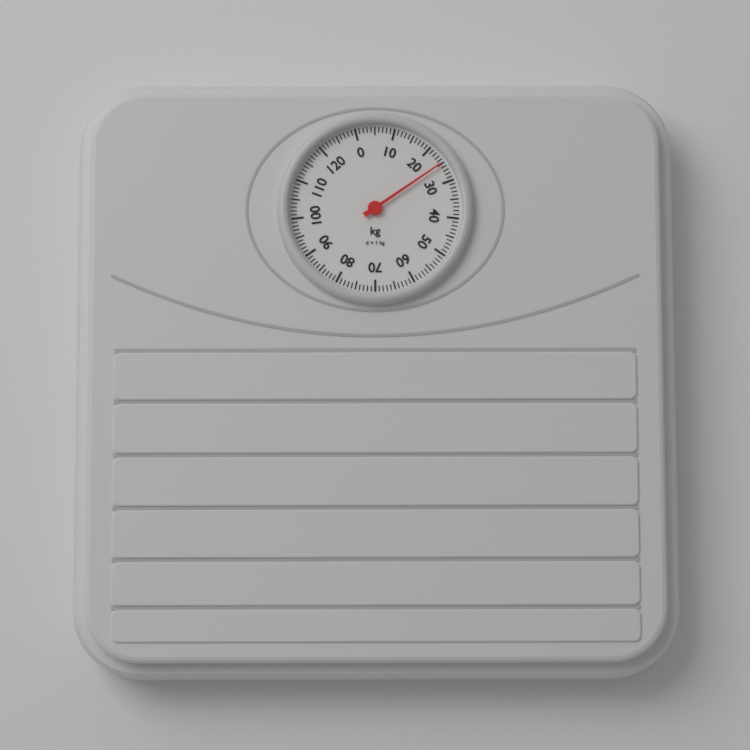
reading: 25 kg
